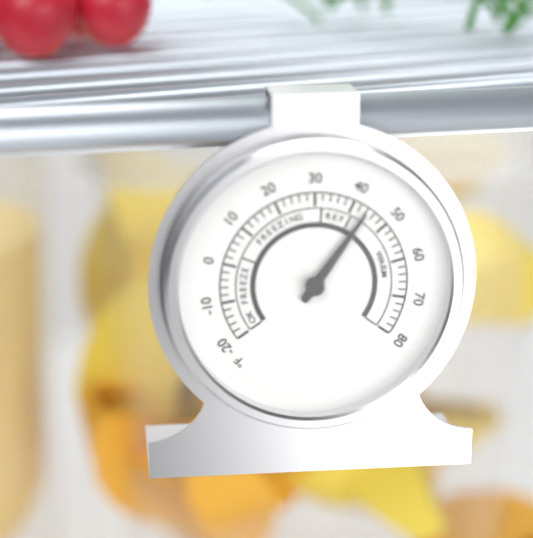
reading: 44 °F
